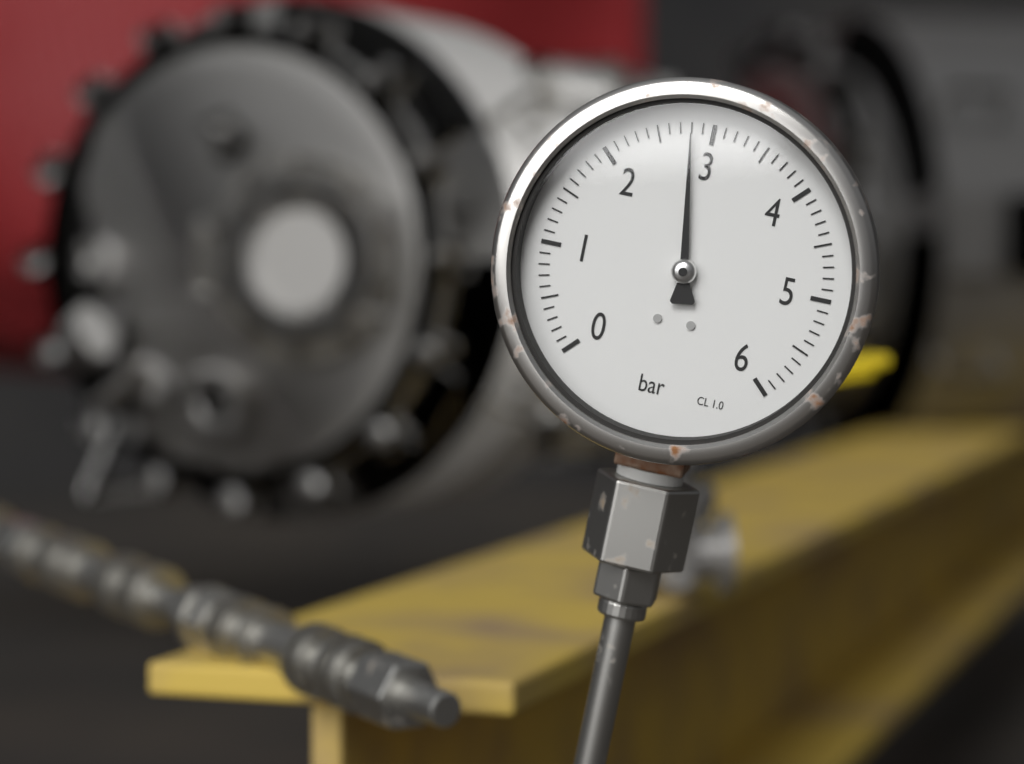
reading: 2.8 bar
